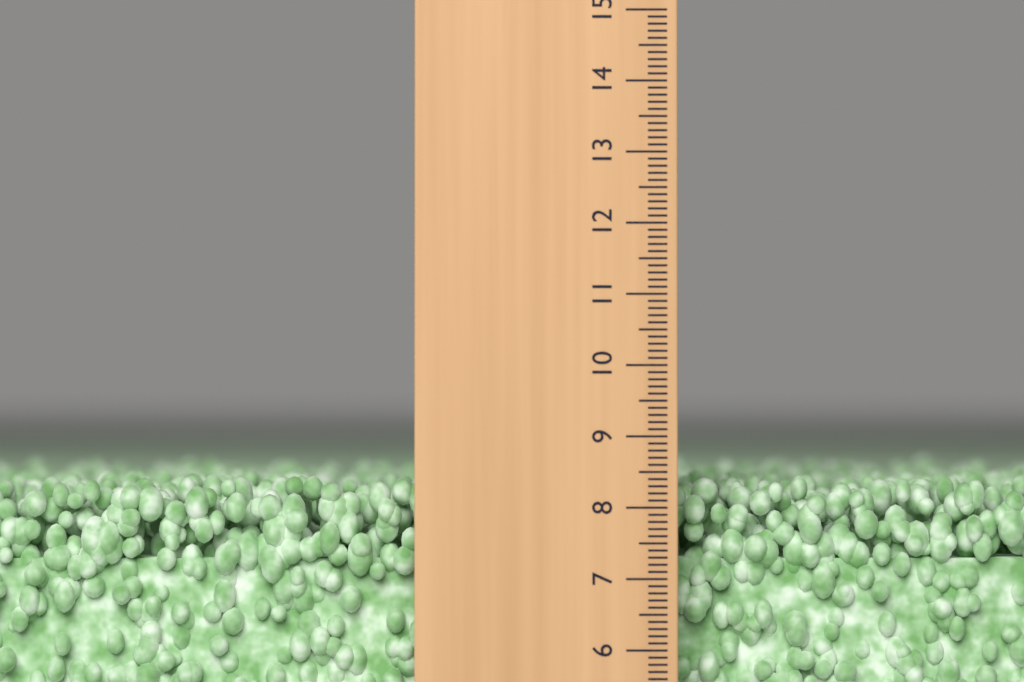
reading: 8.4 (no unit)
